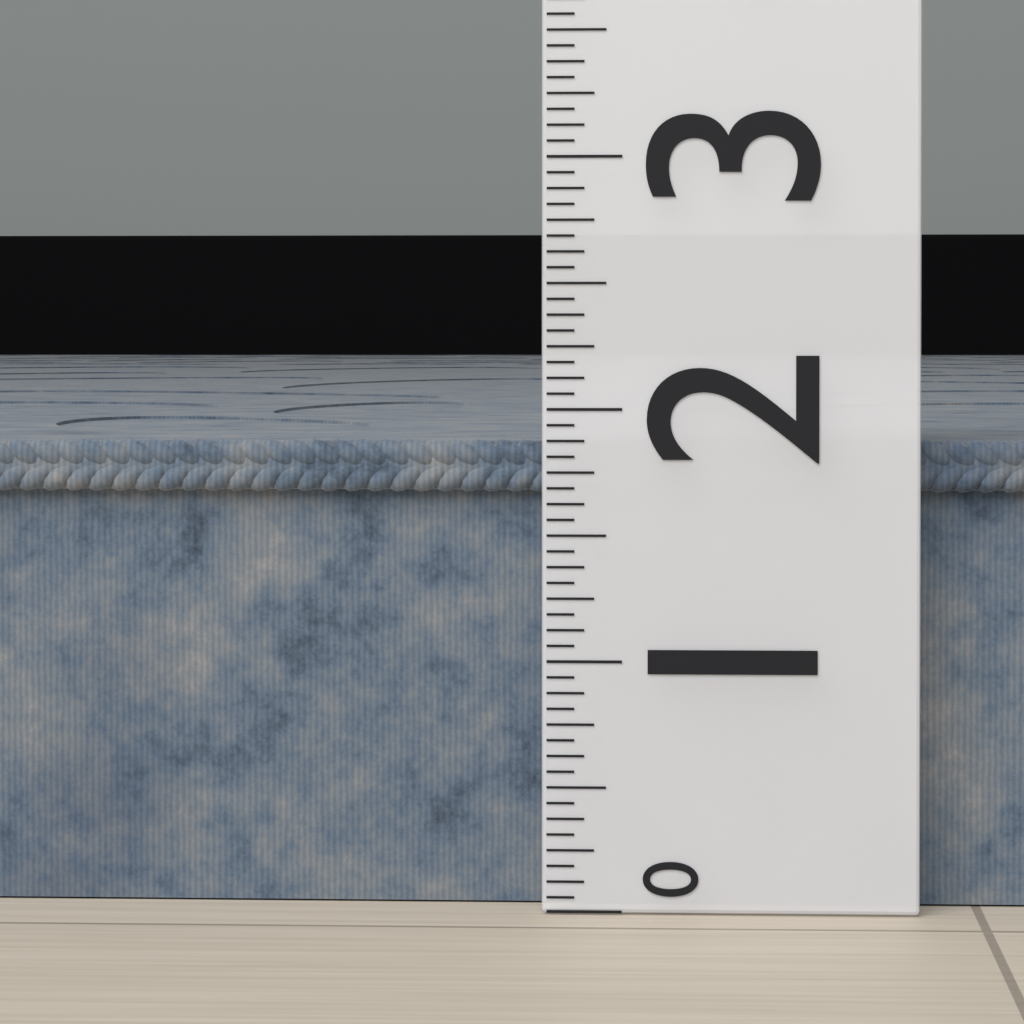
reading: 1.8750 (no unit)
